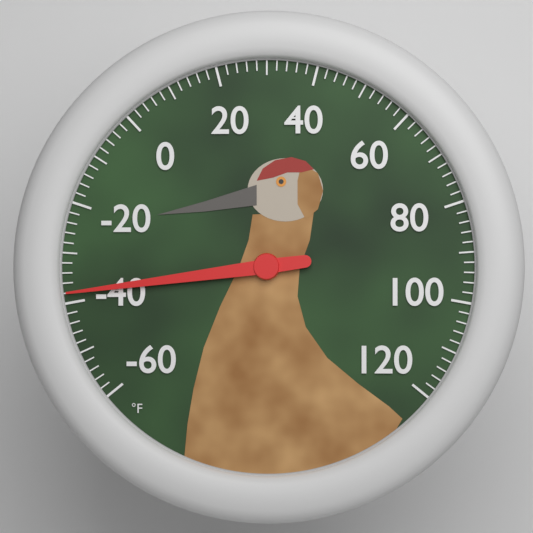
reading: -38 °F
